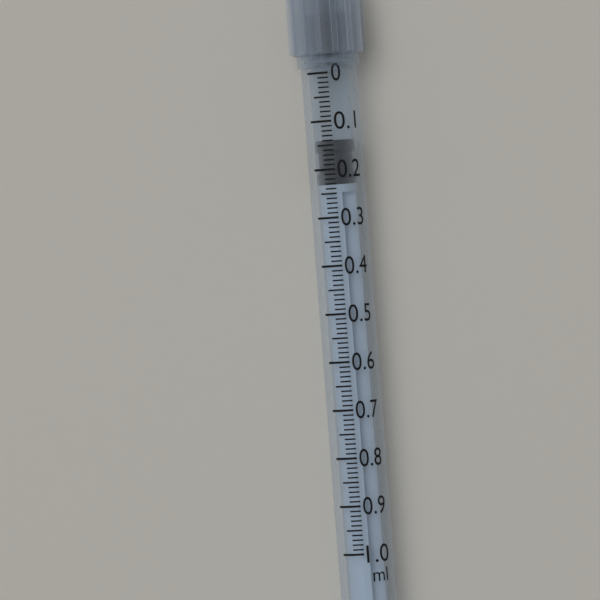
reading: 0.14 ml
